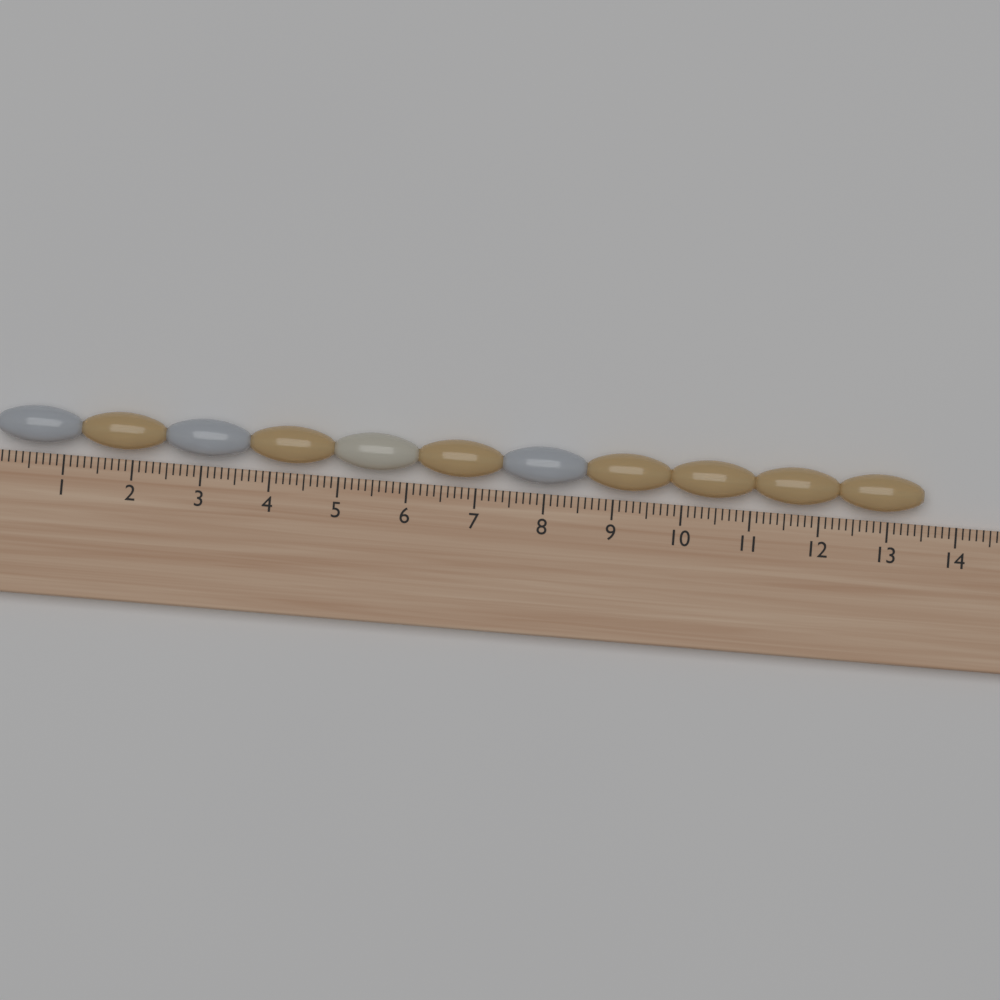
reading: 13.5 (no unit)
